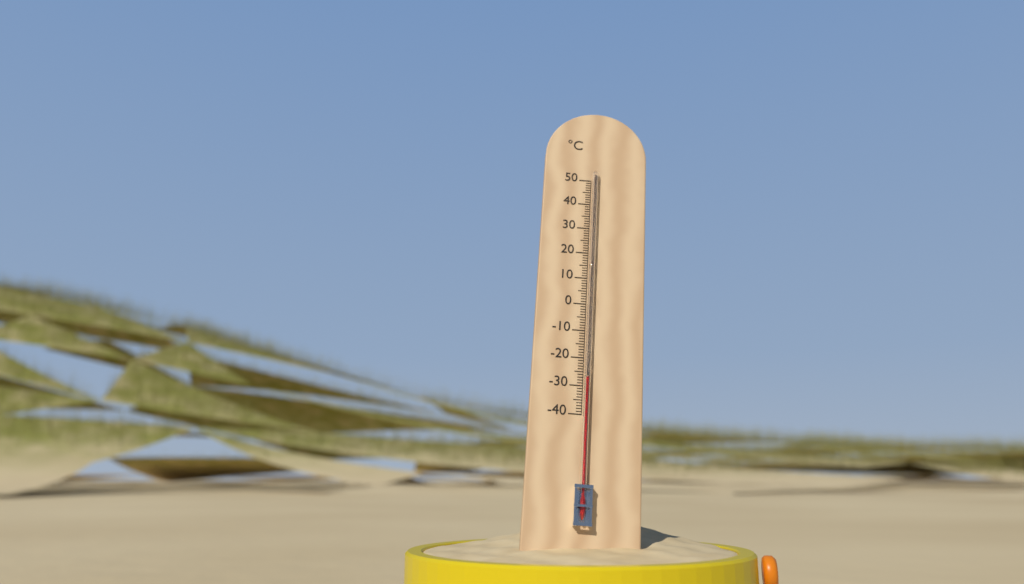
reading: -27 °C
